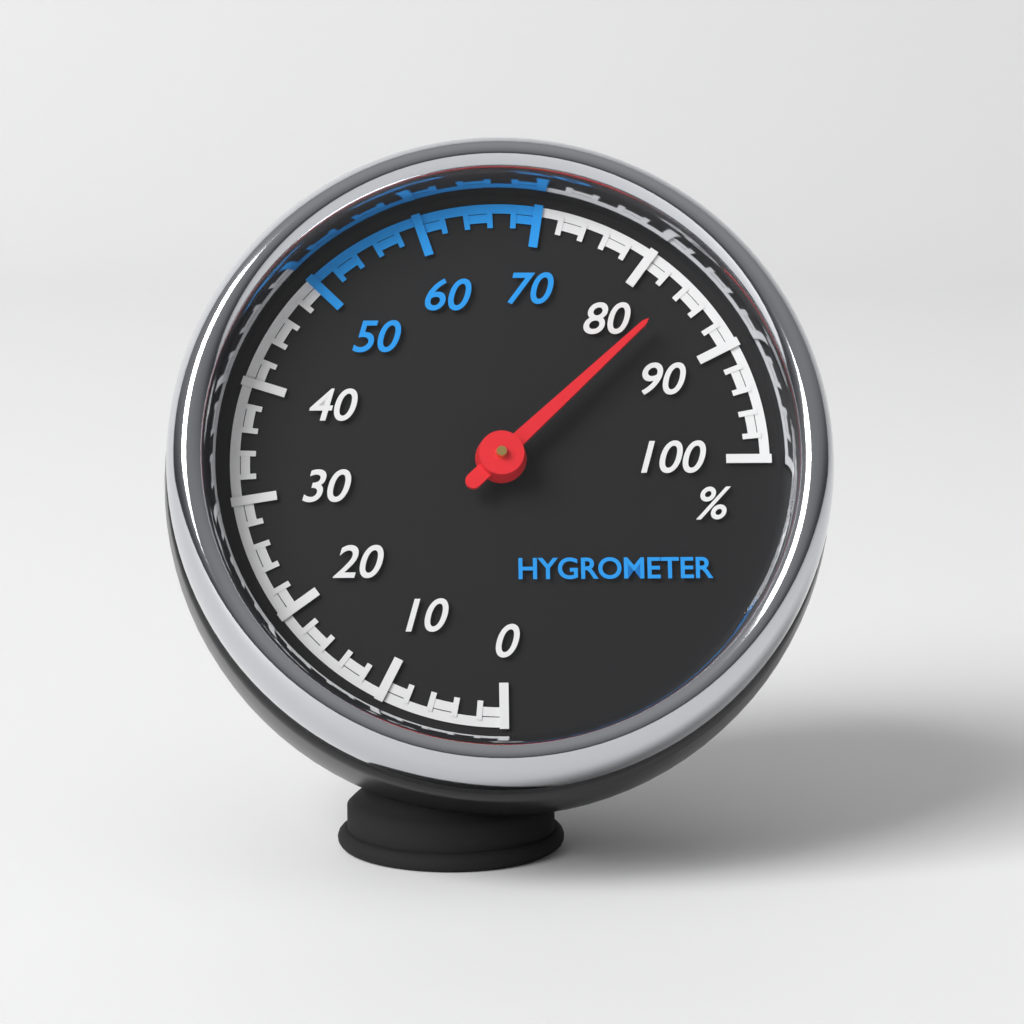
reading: 84 %
